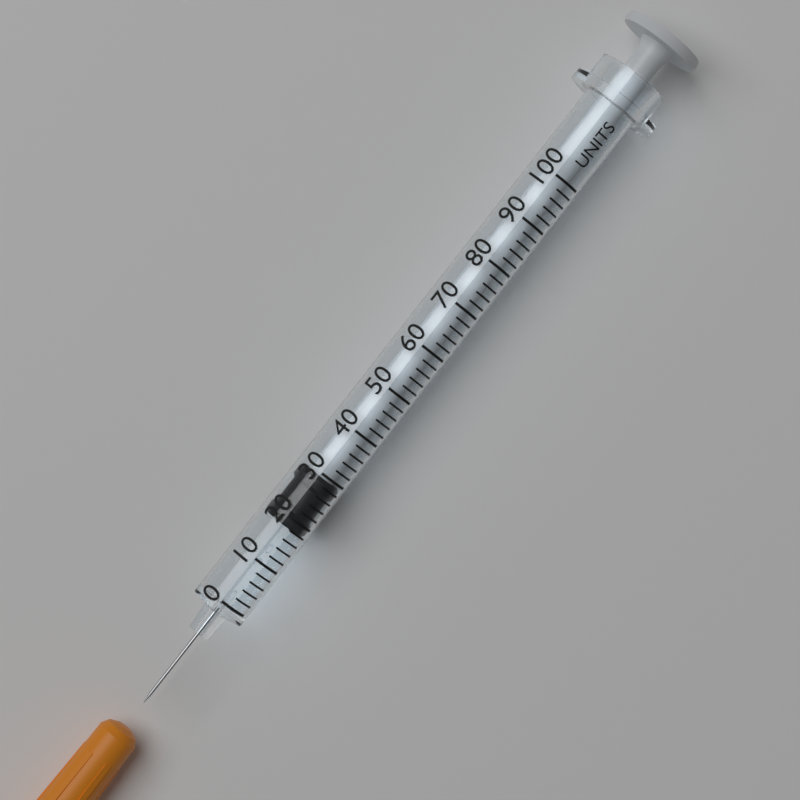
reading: 18 units
